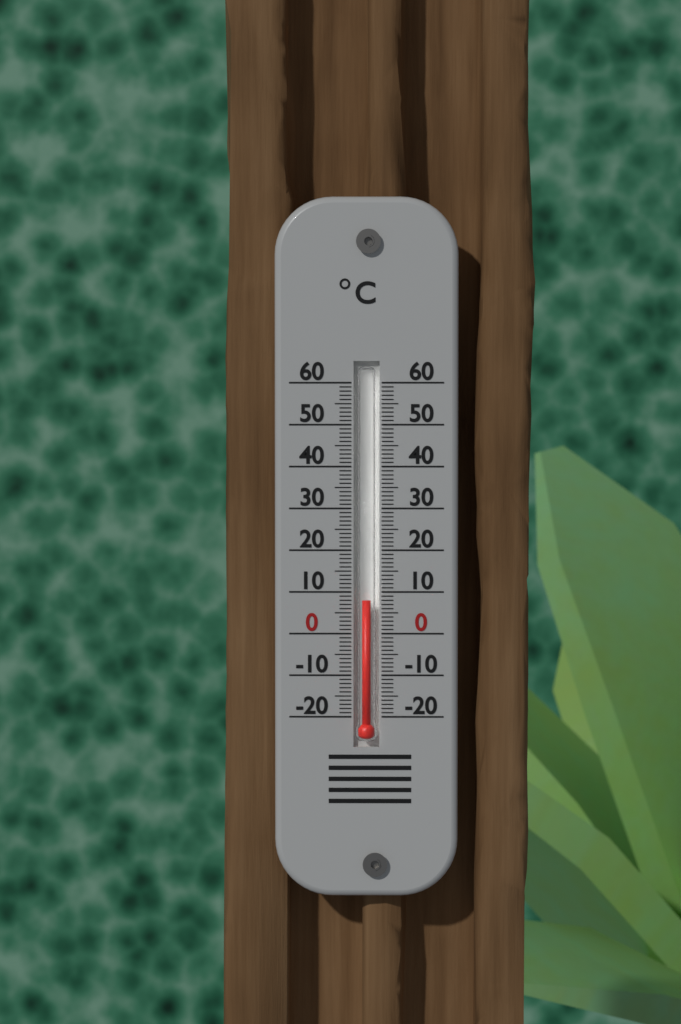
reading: 8 °C
